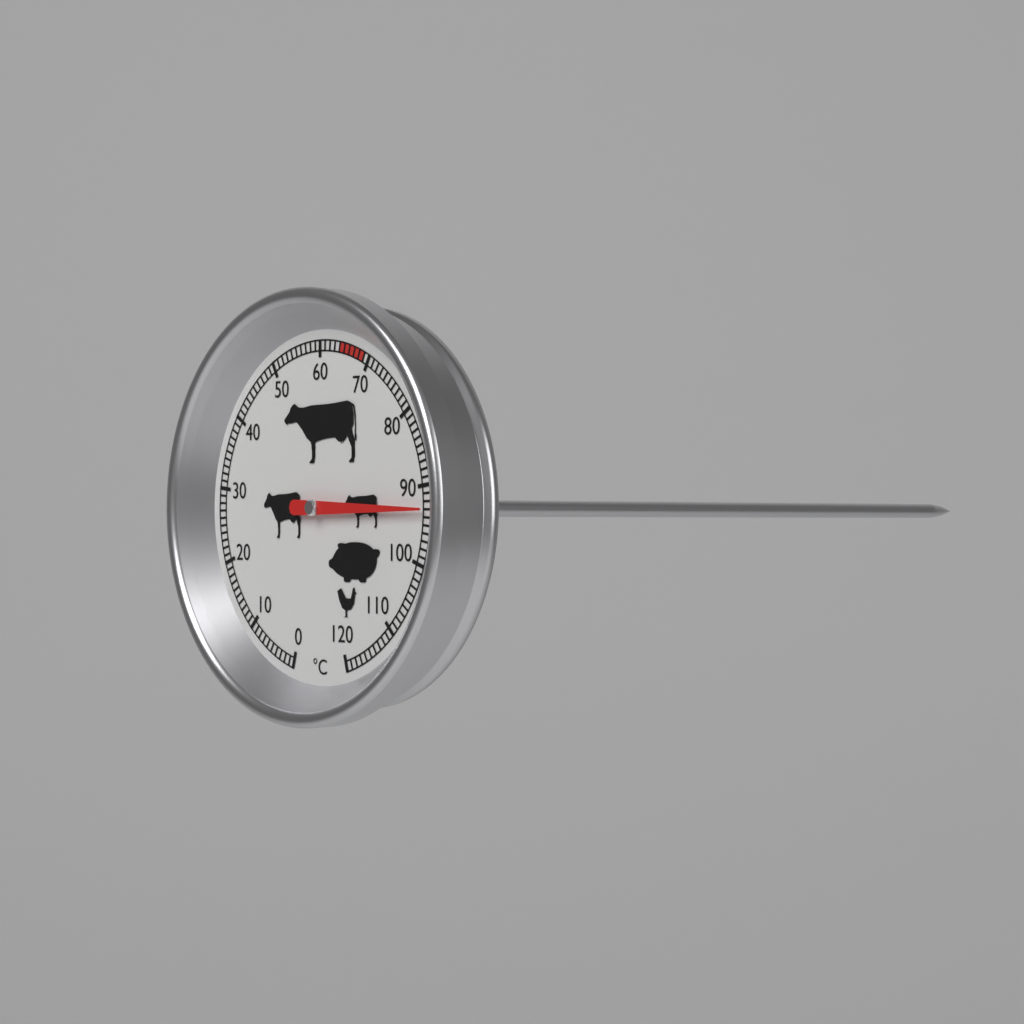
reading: 93 °C
